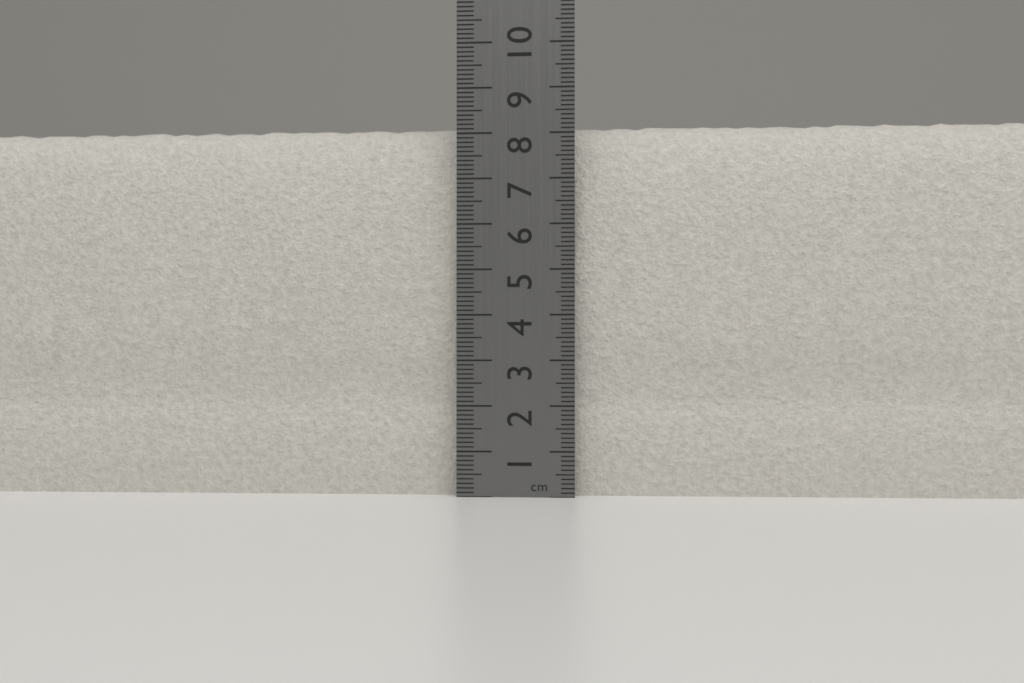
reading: 8.3 cm
